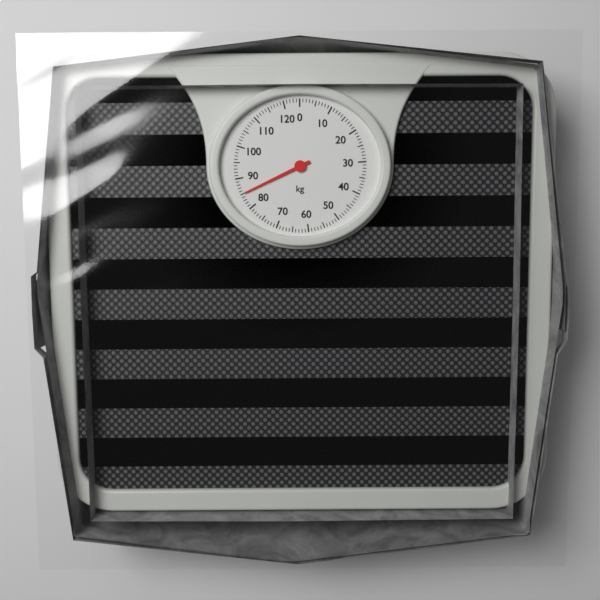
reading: 85 kg
